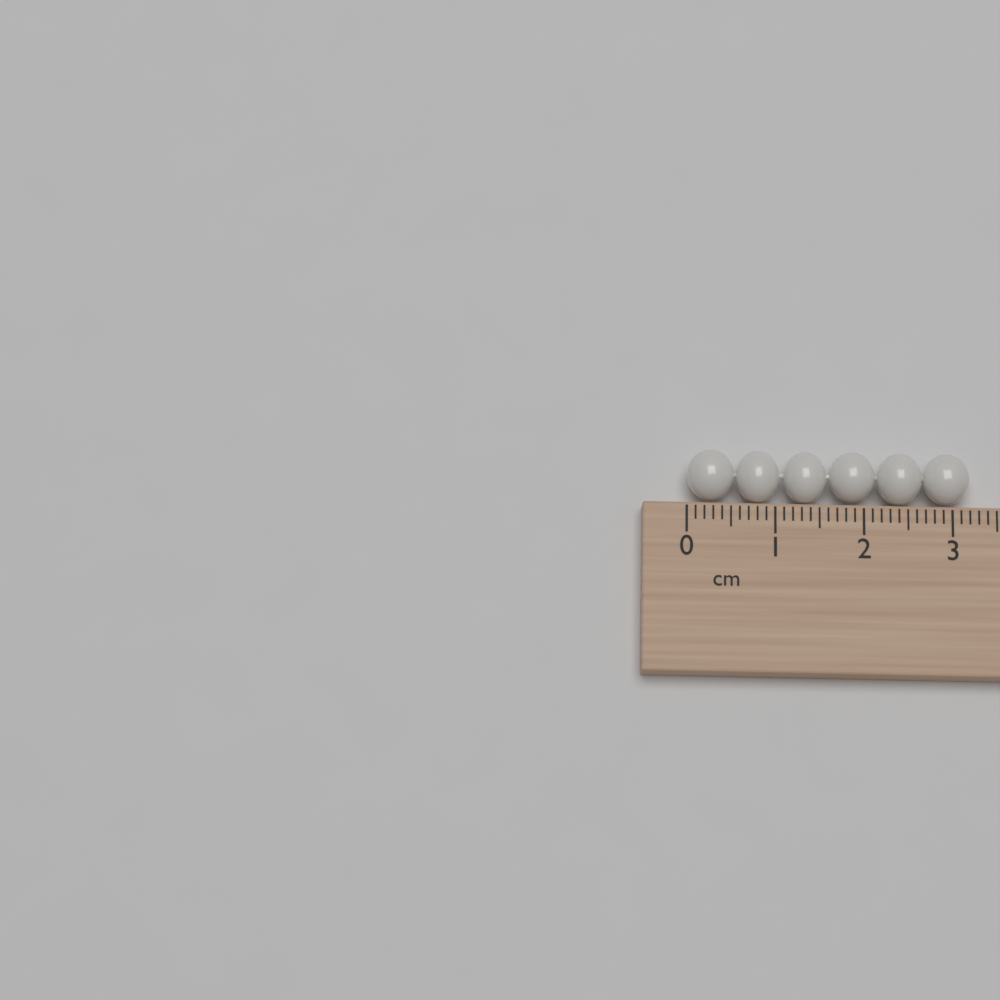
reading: 3.2 cm
